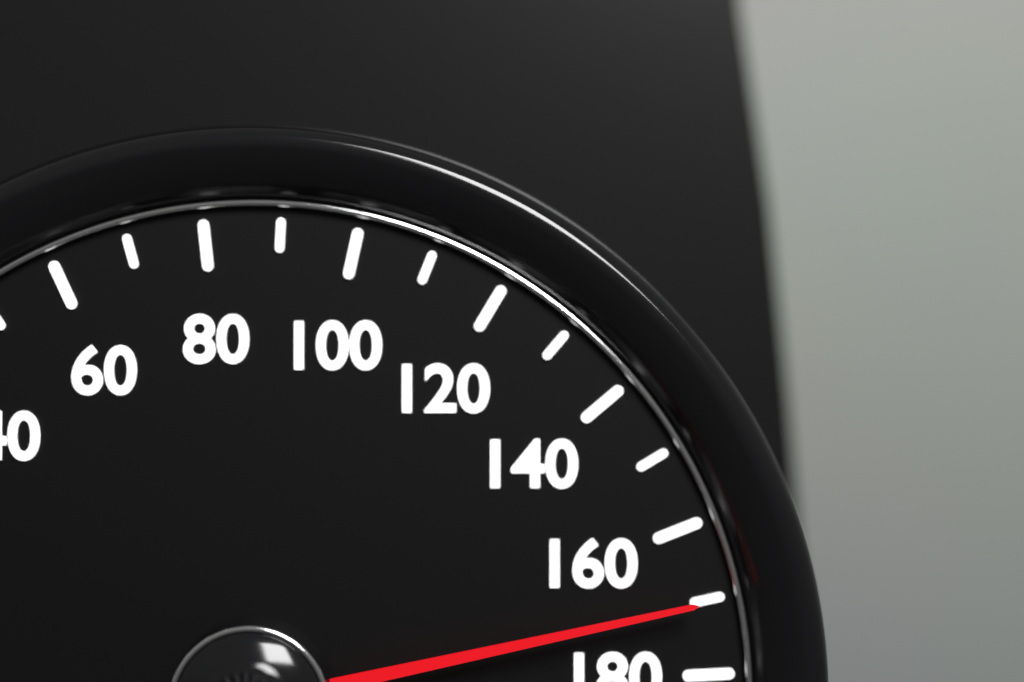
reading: 170 km/h
